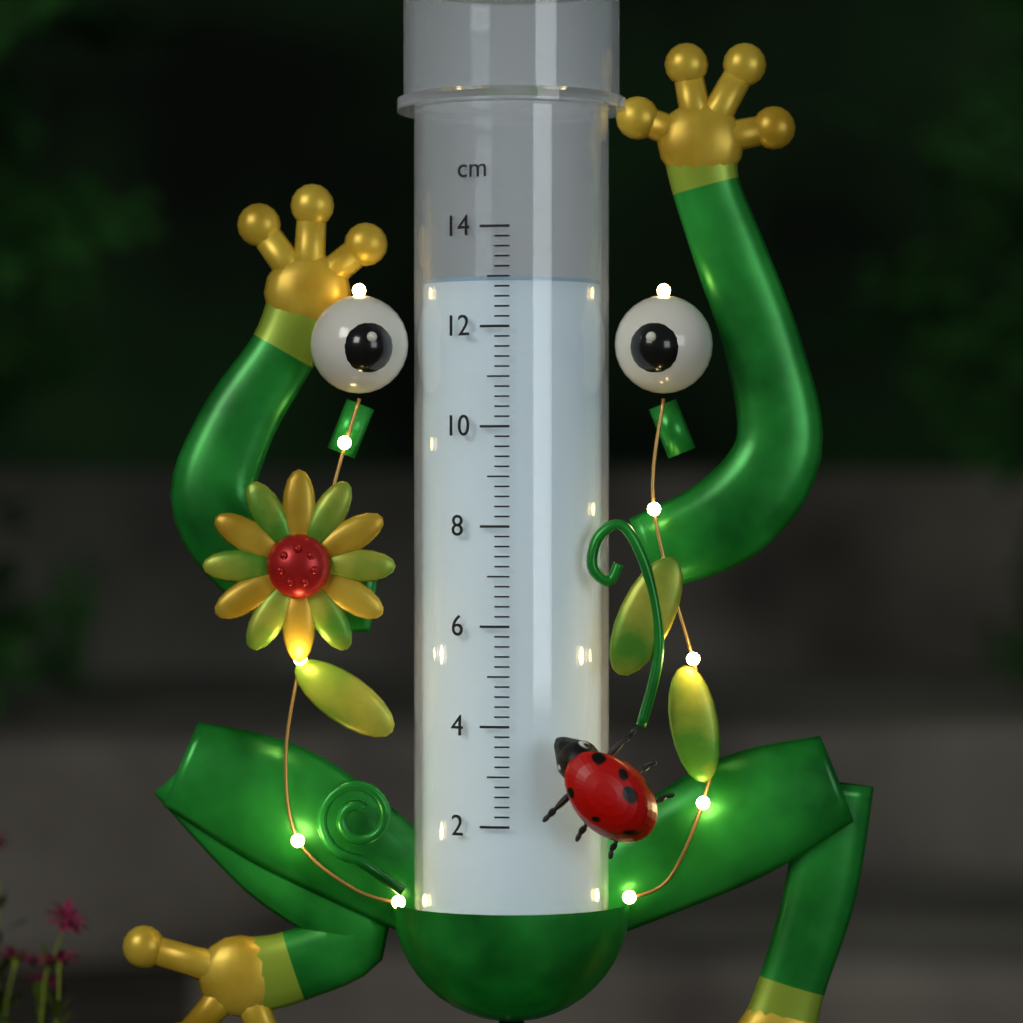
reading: 13.0 cm
